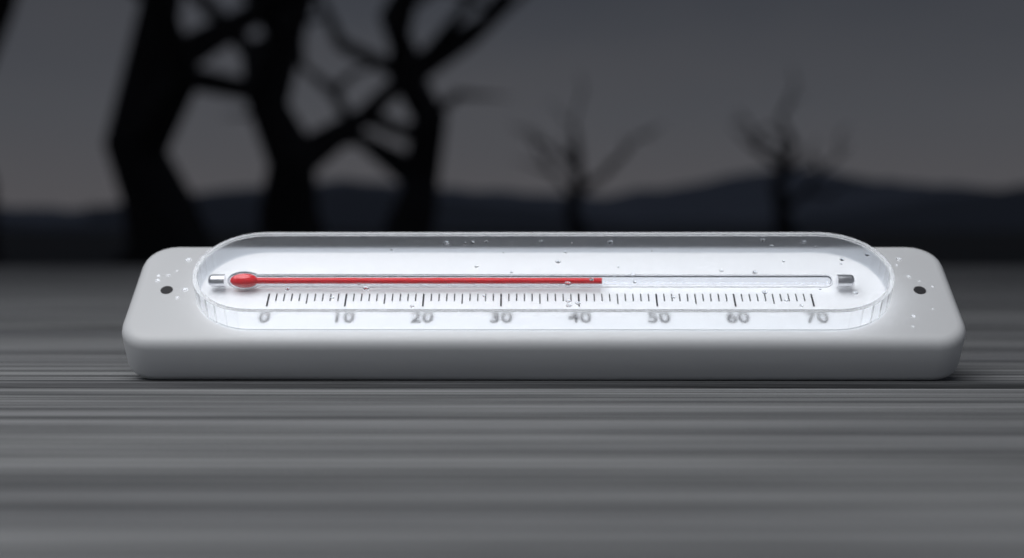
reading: 43 (no unit)
